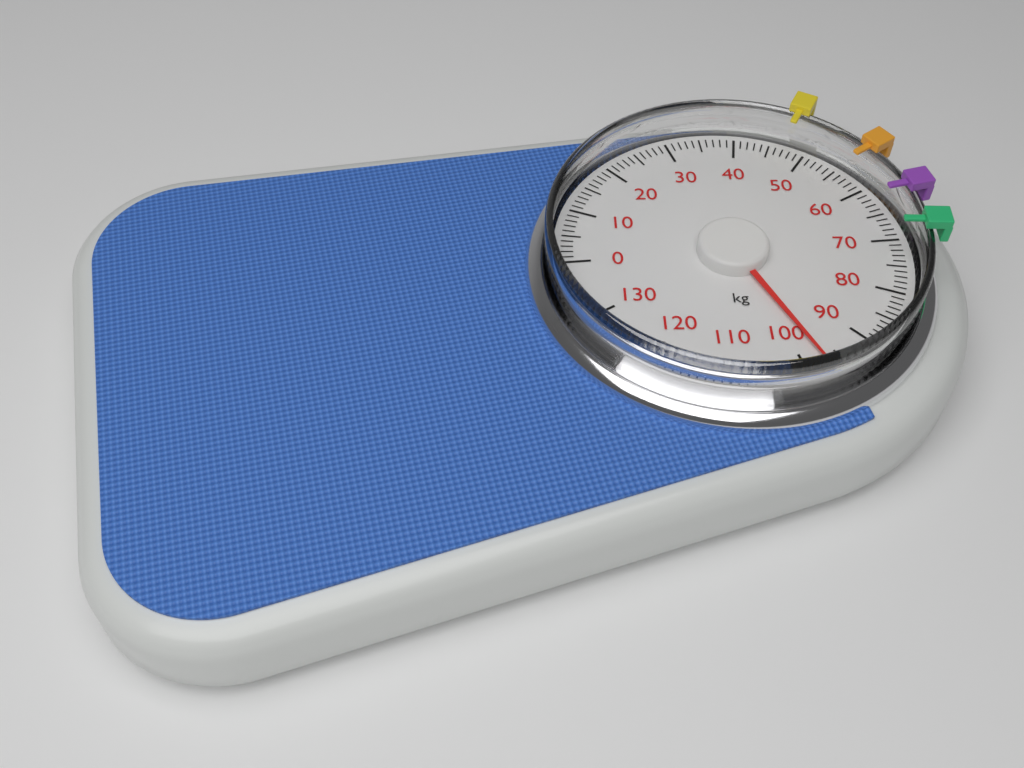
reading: 97 kg
